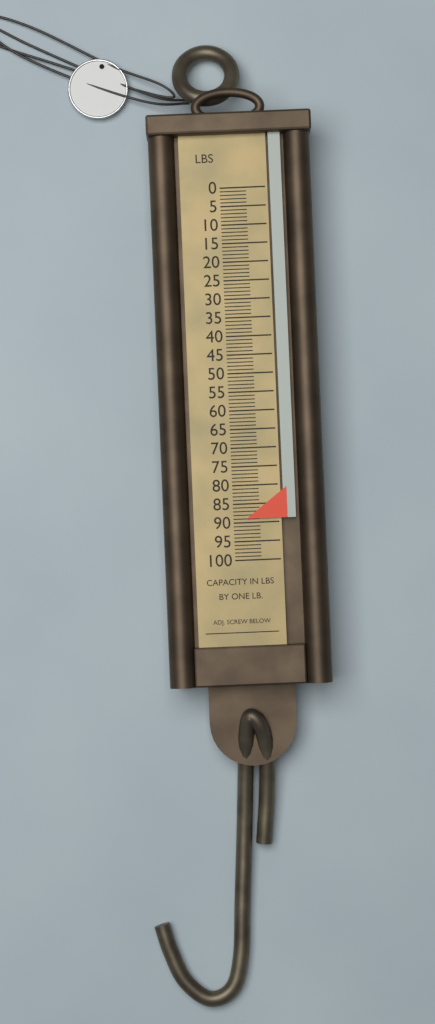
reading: 89 lb
